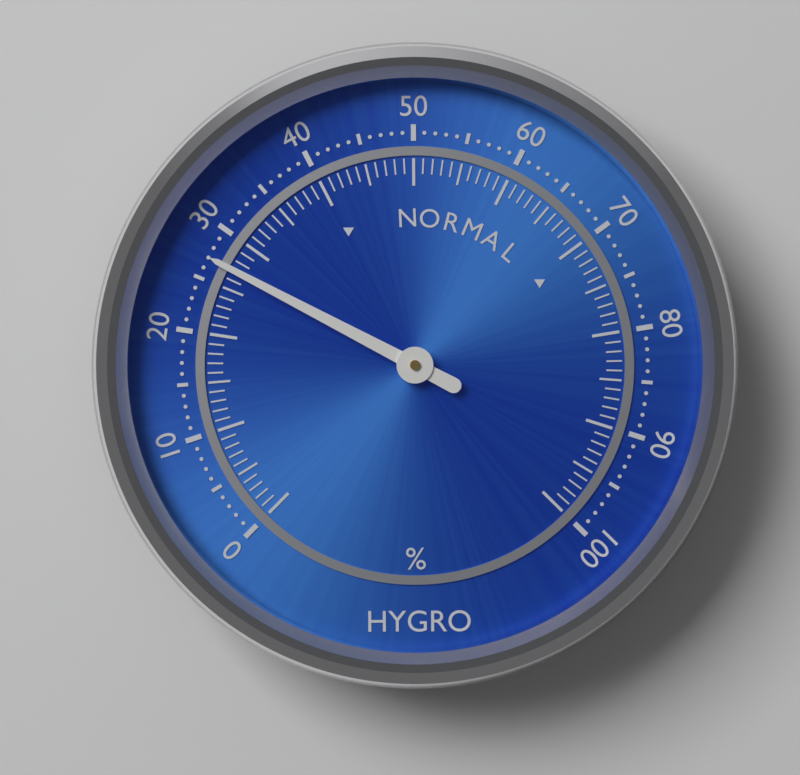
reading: 27 %
